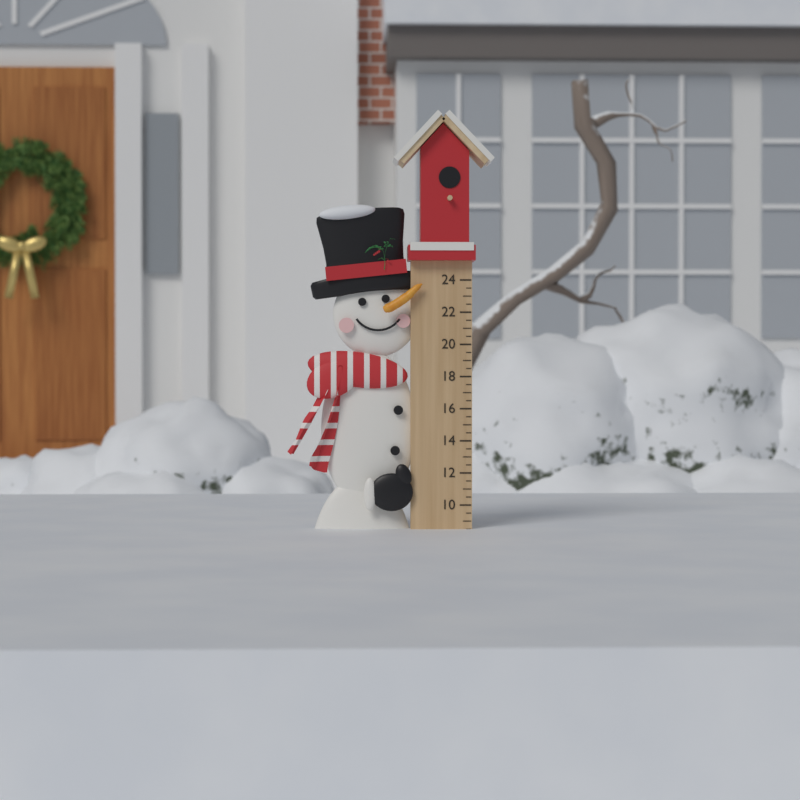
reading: 8.5 (no unit)
